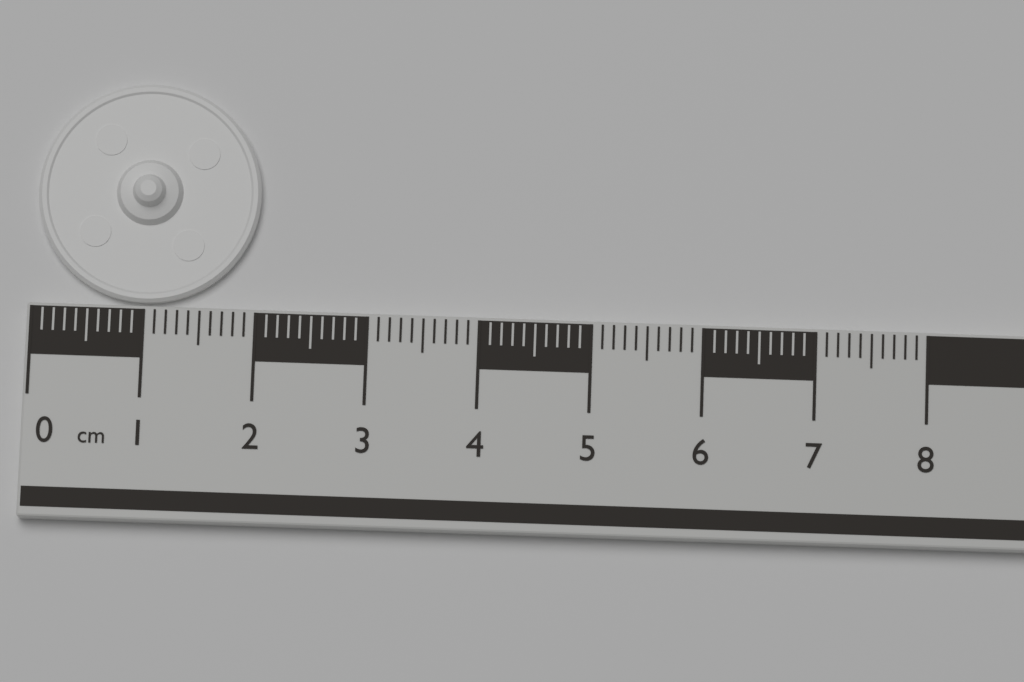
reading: 2.0 cm
